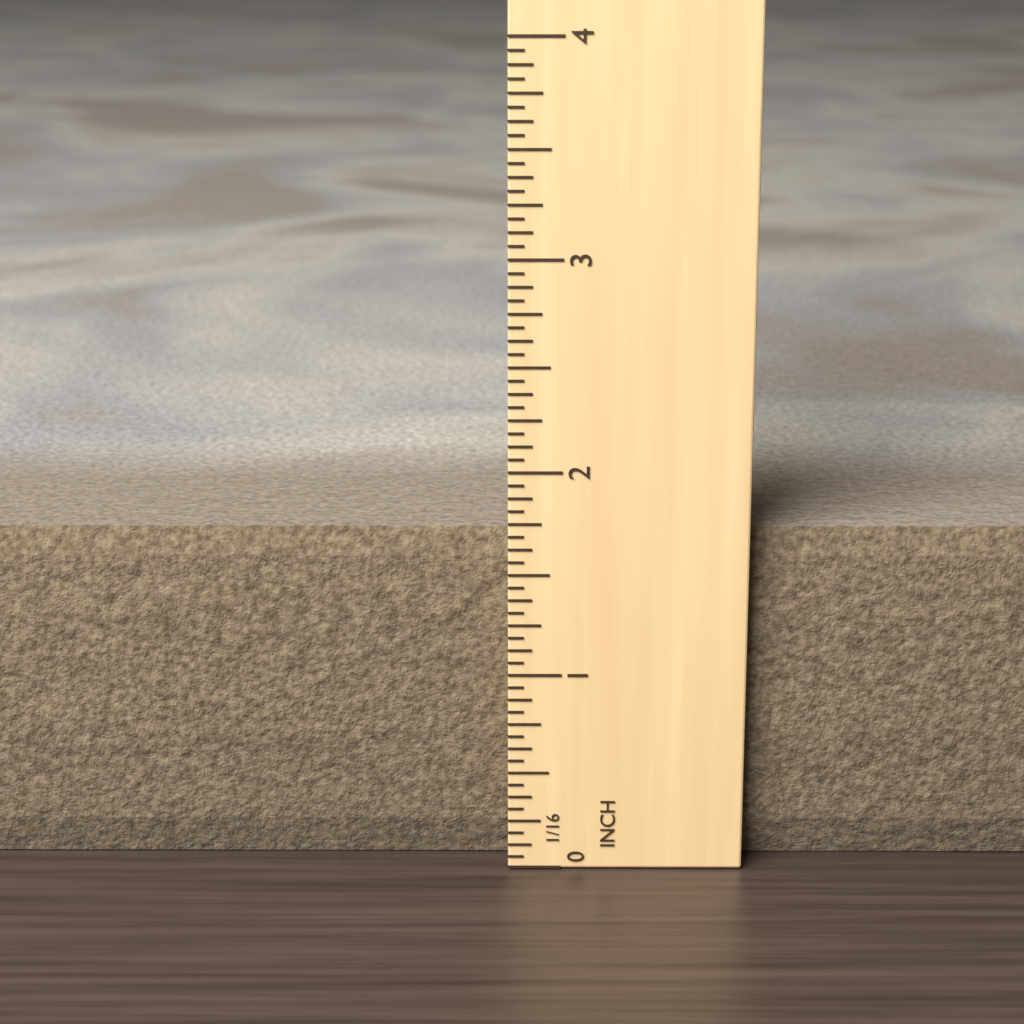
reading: 1.6875 in
